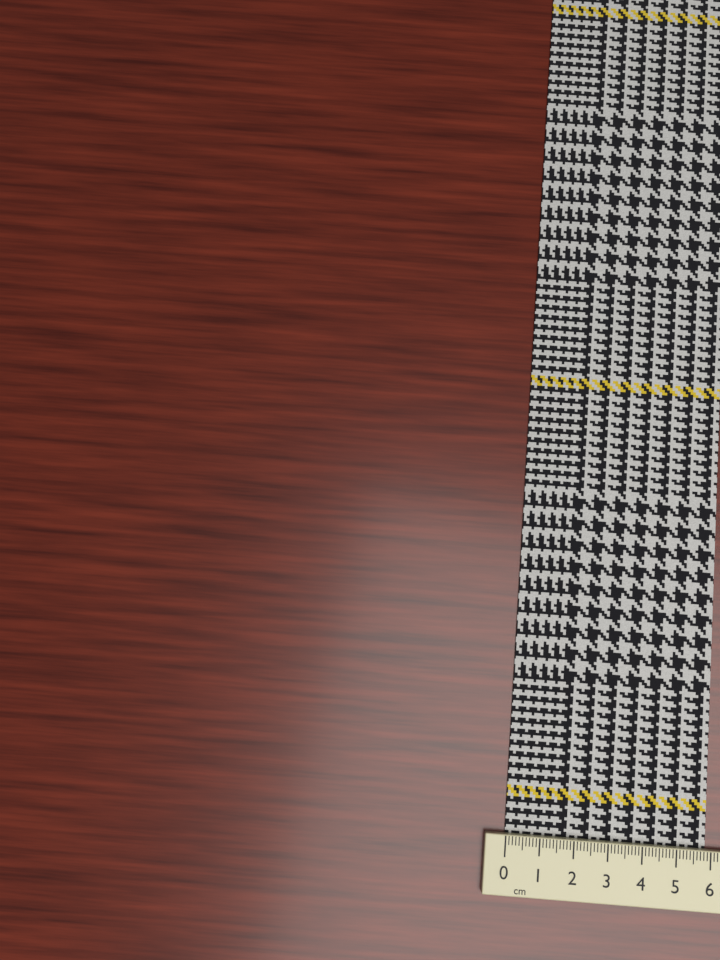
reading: 5.9 cm
